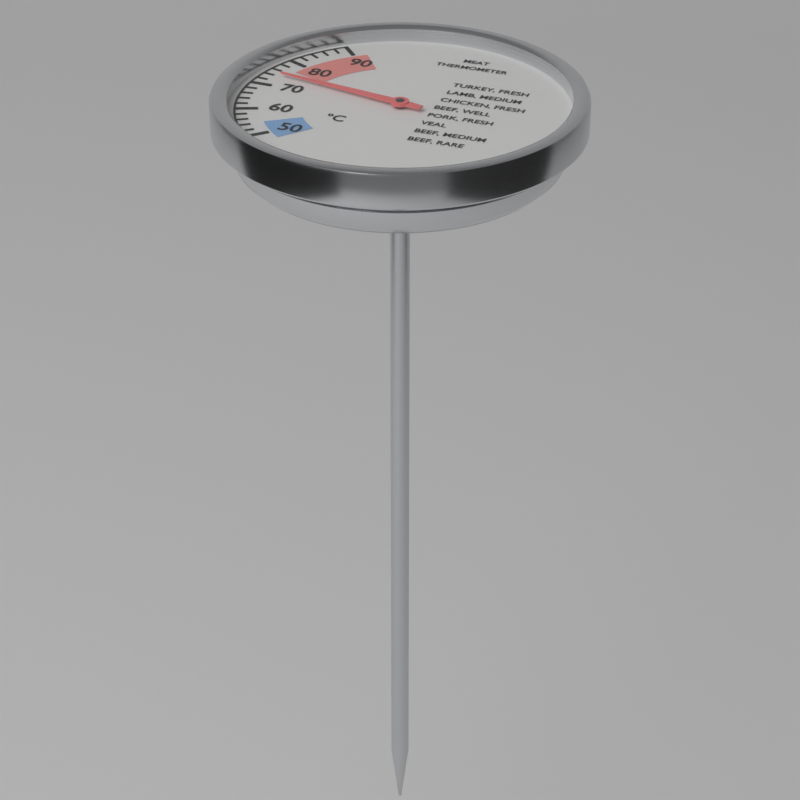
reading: 74 °C
